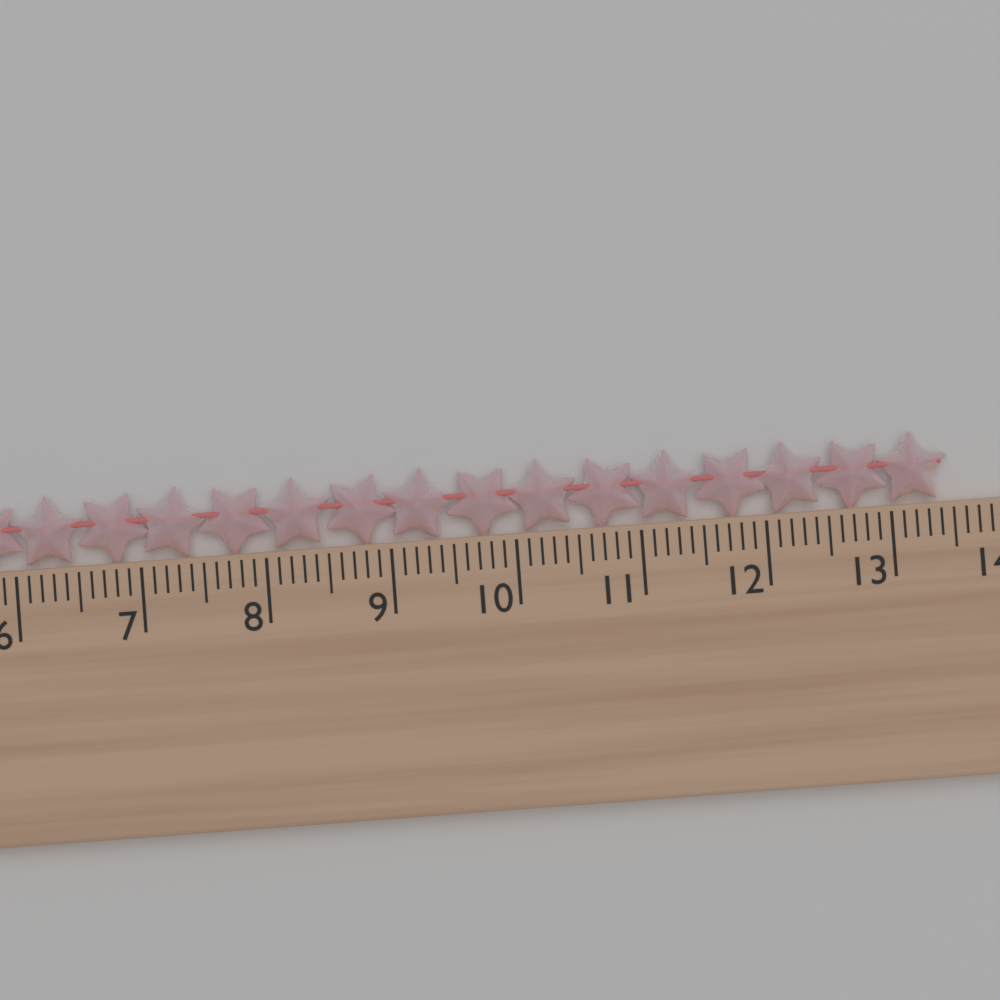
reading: 13.5 cm
